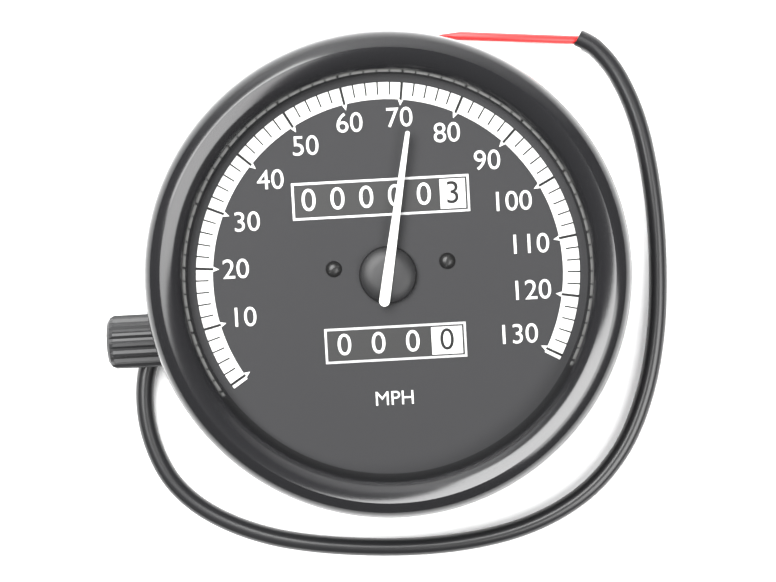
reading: 72 MPH
